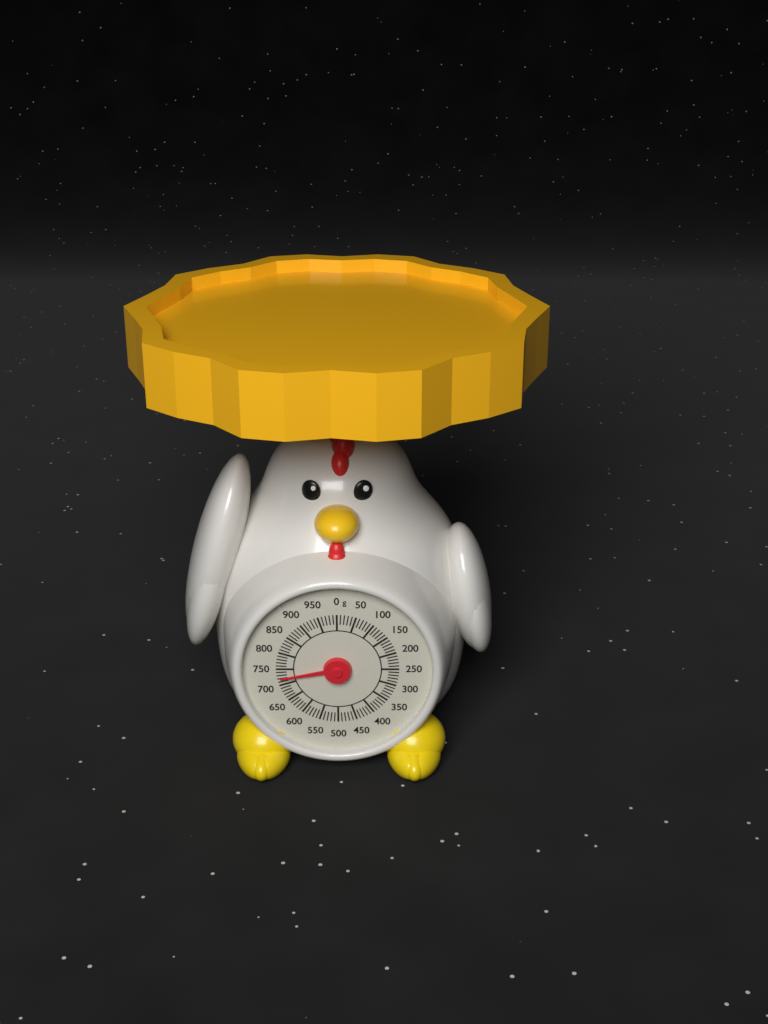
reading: 720 g
